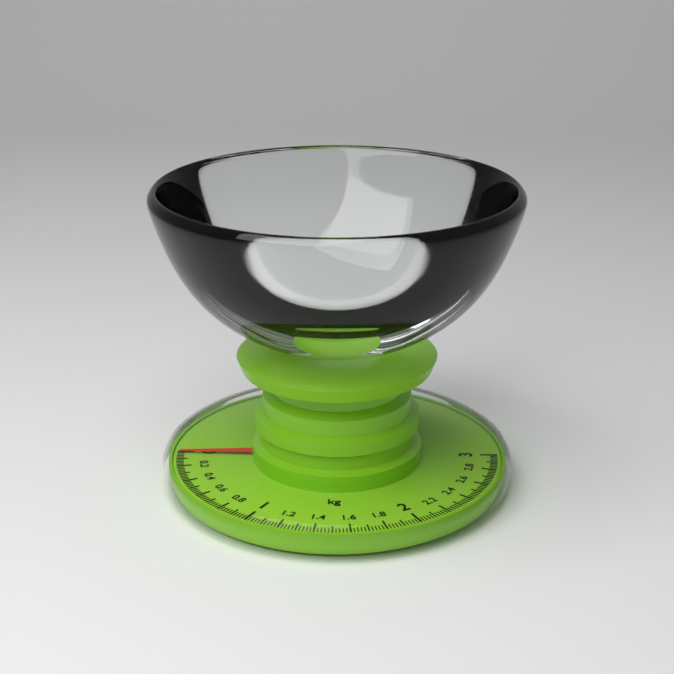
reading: 0.02 kg
